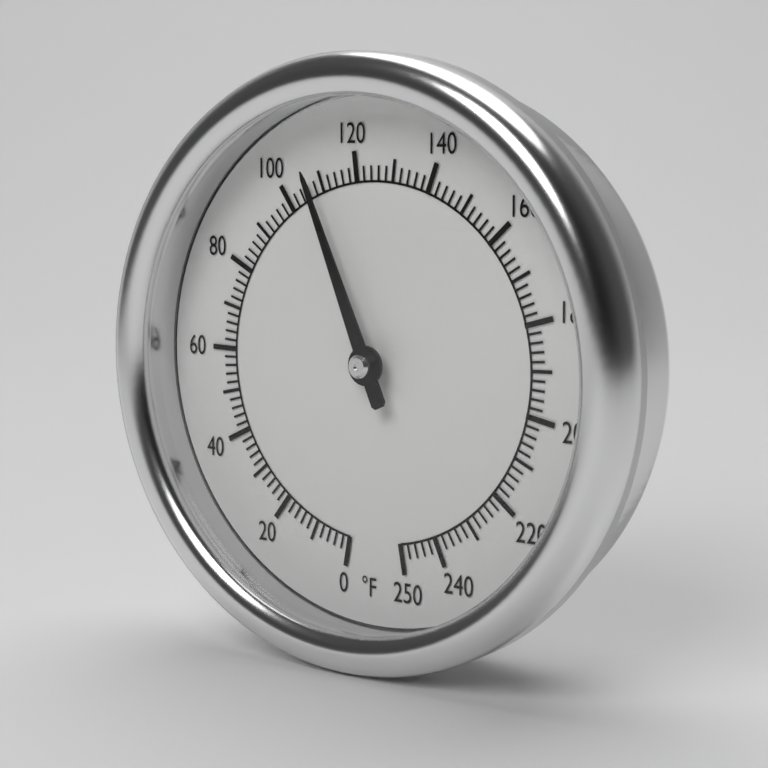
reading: 108 °F
